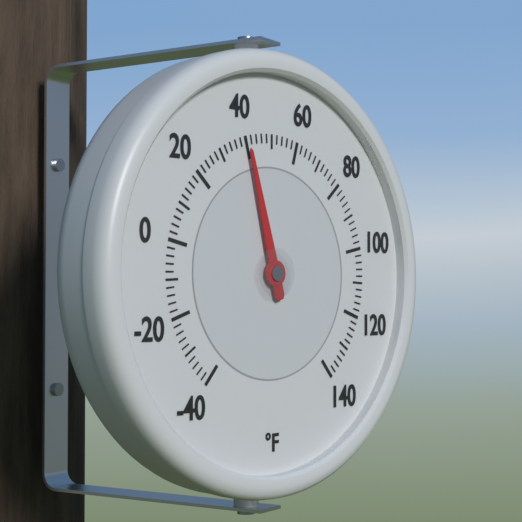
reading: 40 °F
